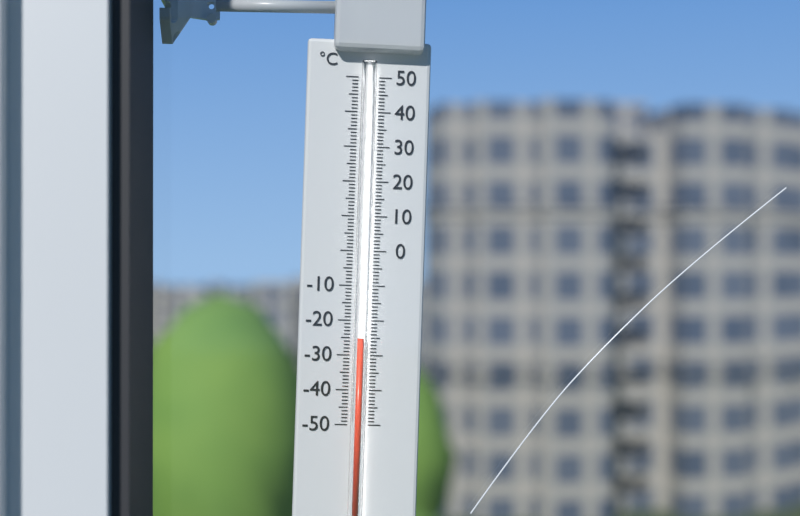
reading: -25 °C
